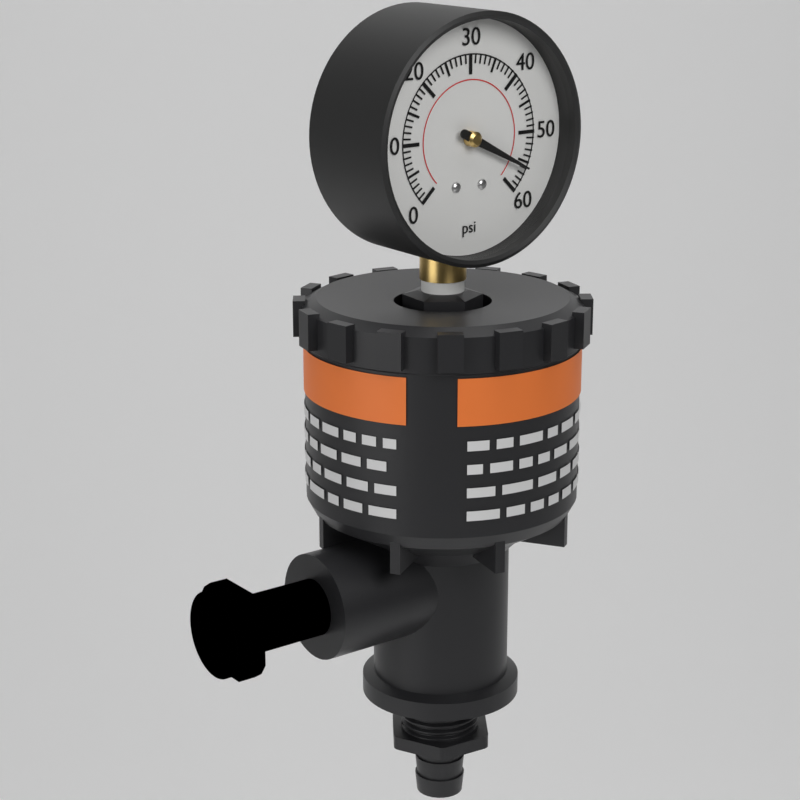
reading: 56 psi
